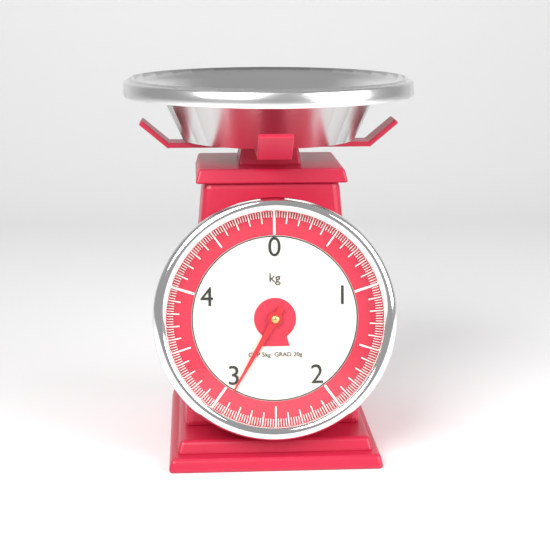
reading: 2.92 kg
